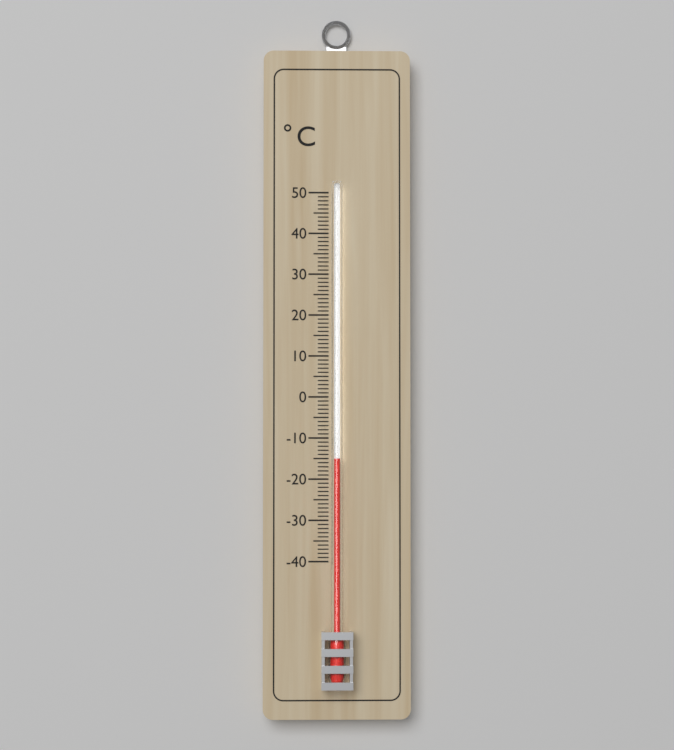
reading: -15 °C
